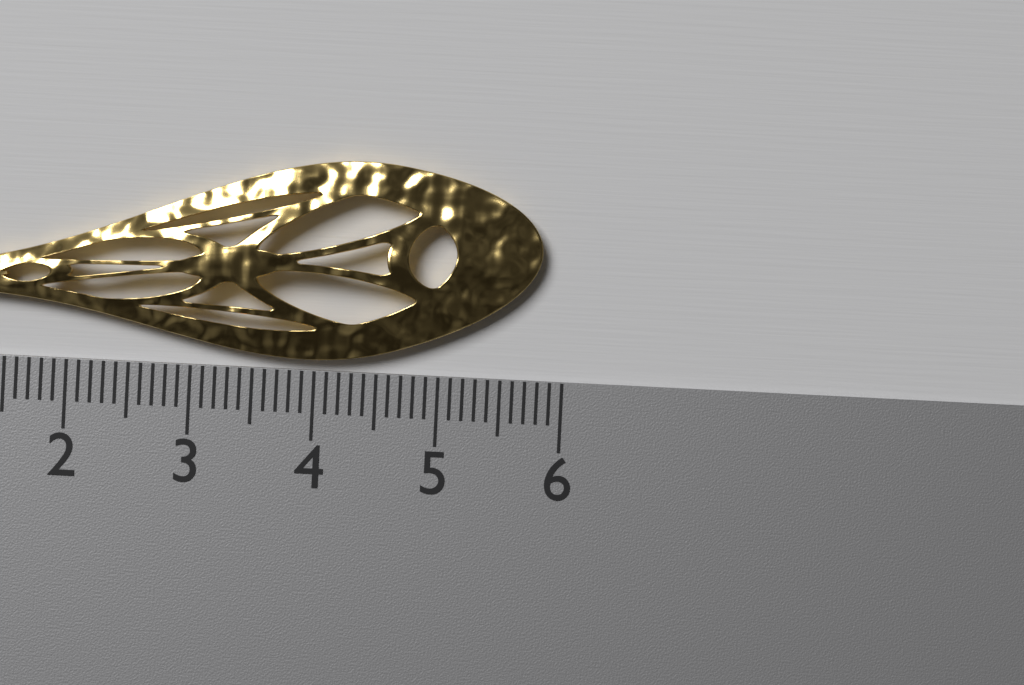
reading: 5.8 cm
